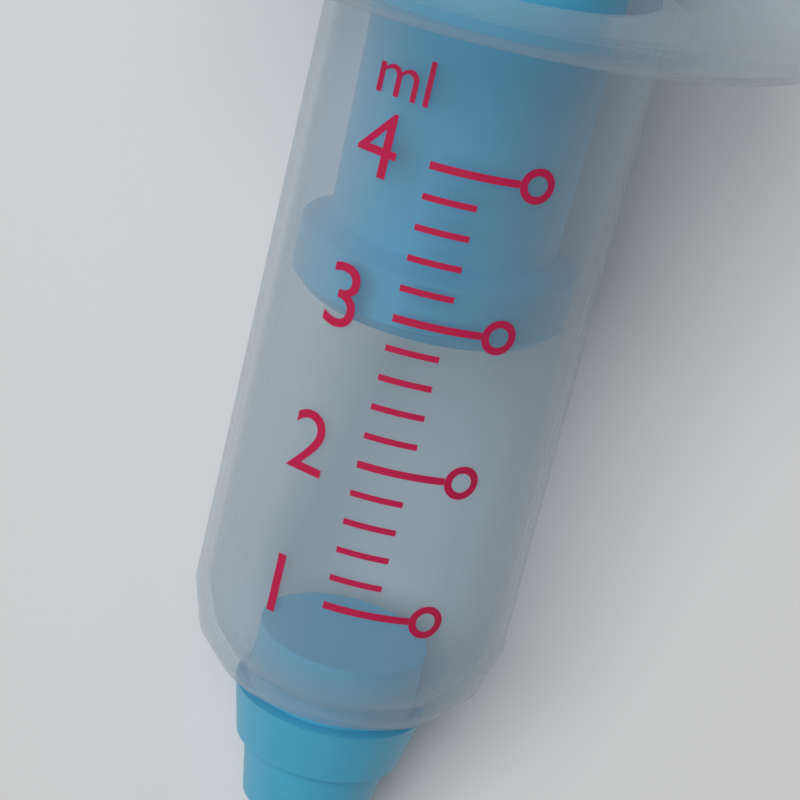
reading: 2.8 ml
